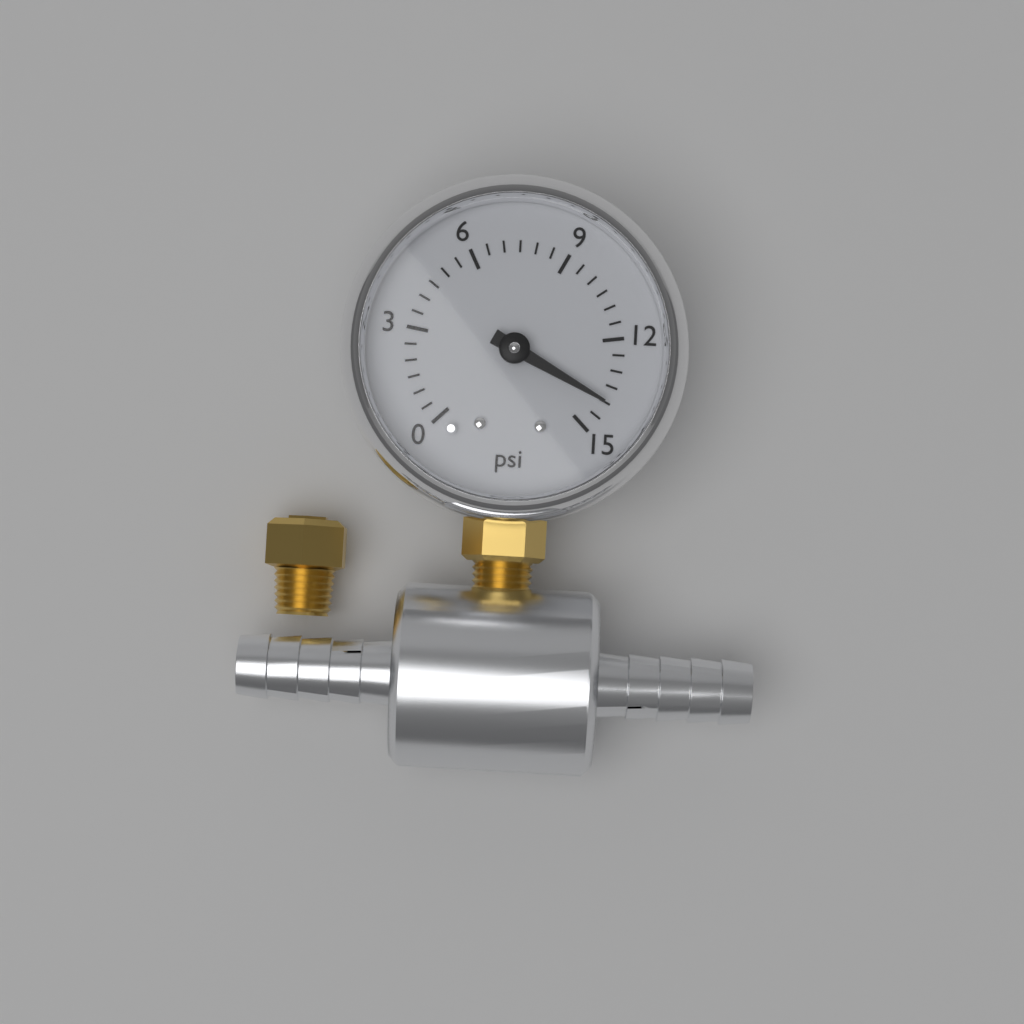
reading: 14.0 psi
